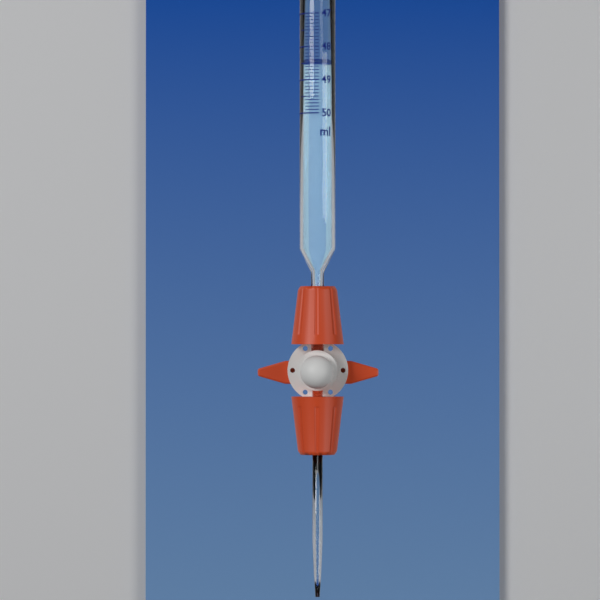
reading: 48.5 ml
